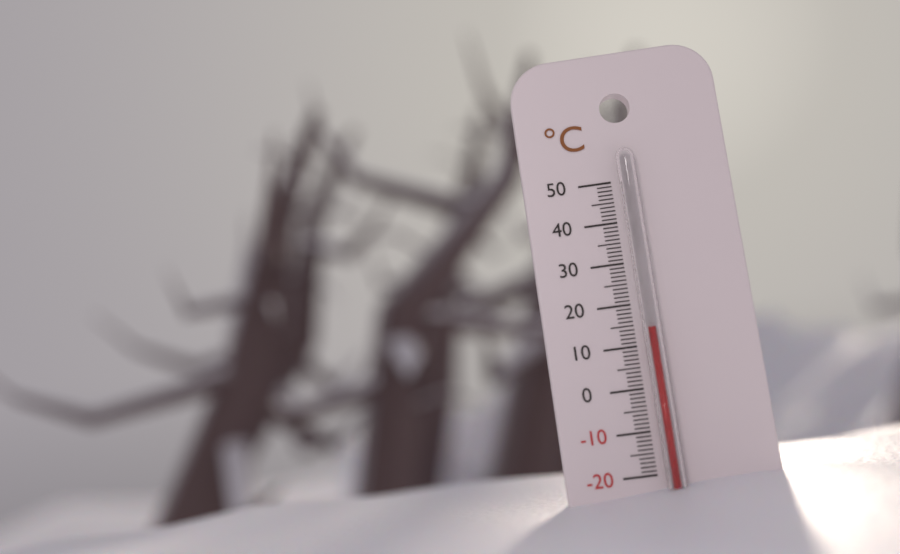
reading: 14 °C
